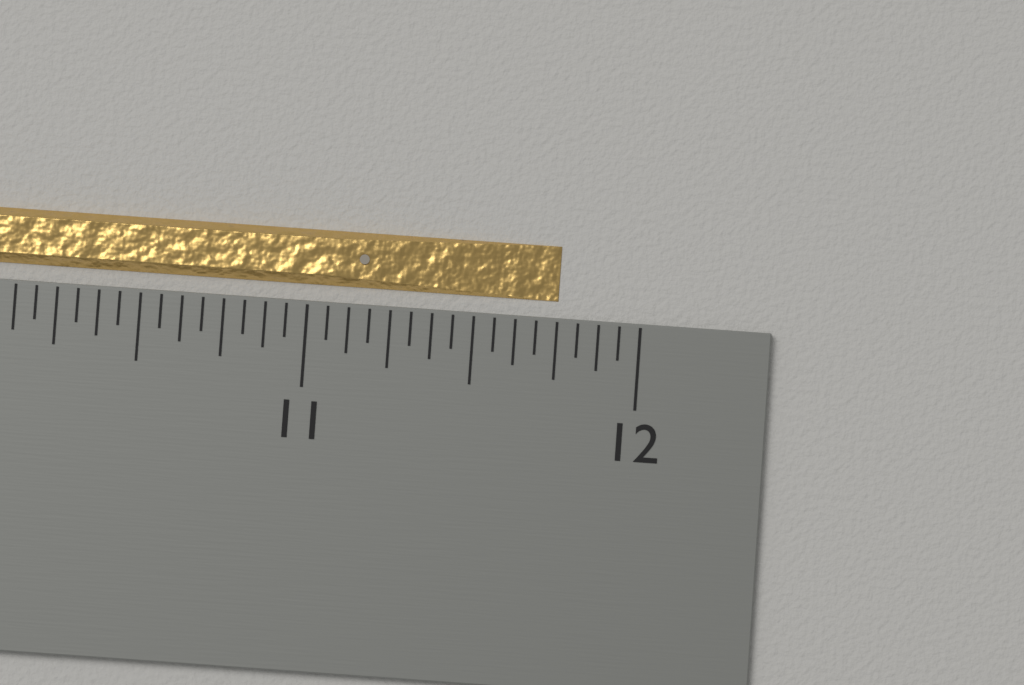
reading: 11.7500 inch
